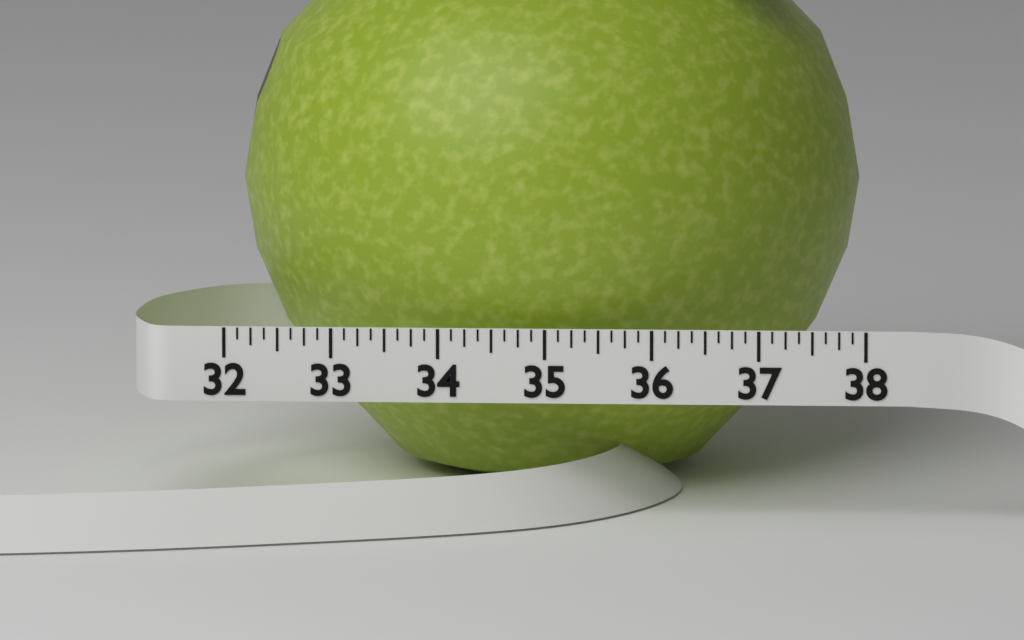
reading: 37.875 (no unit)
